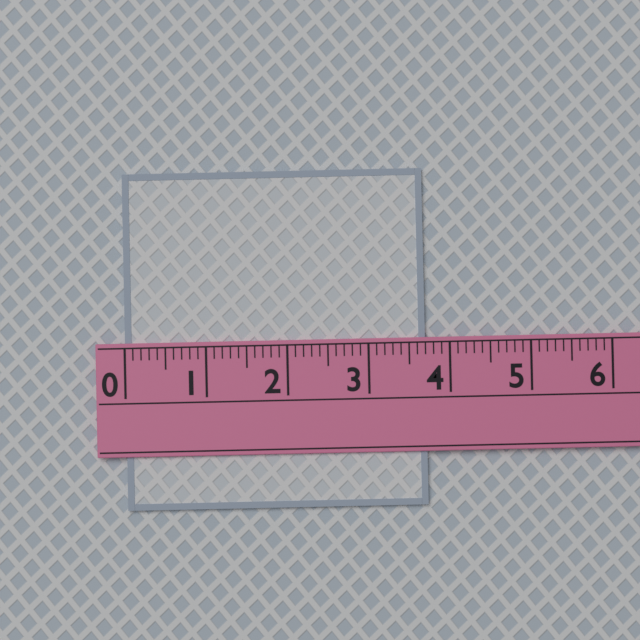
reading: 3.7 (no unit)
